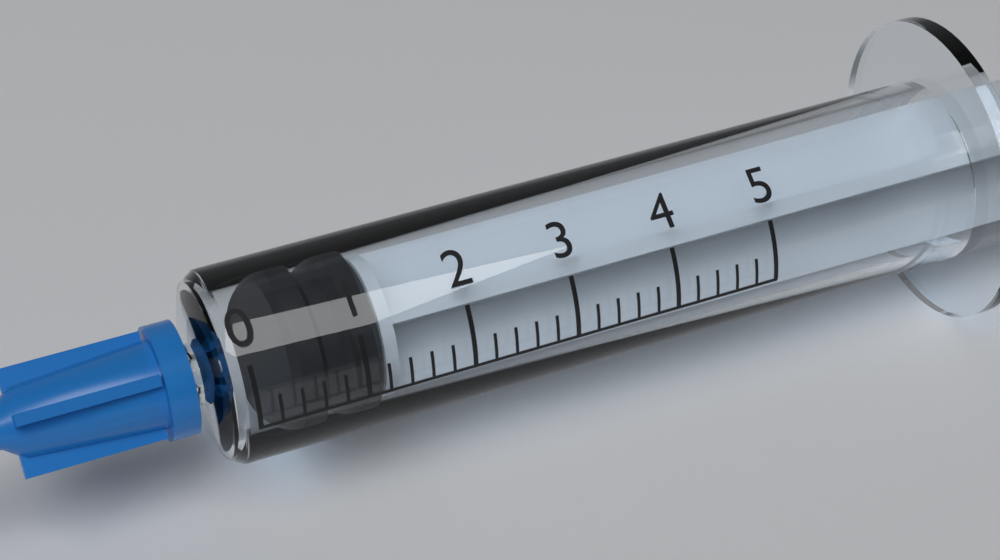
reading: 0.4 (no unit)
